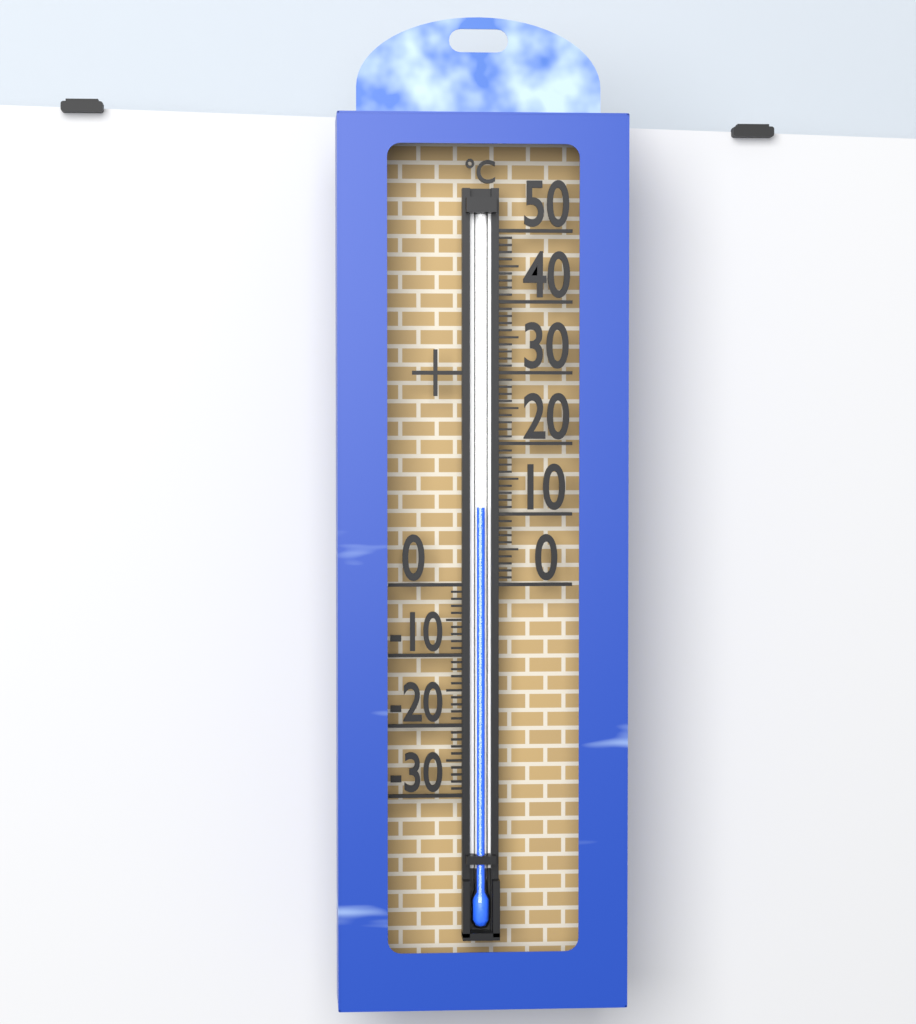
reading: 11 °C
